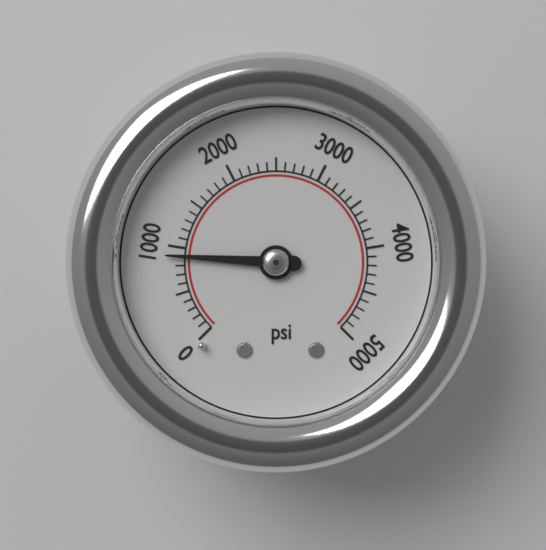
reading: 900 psi
